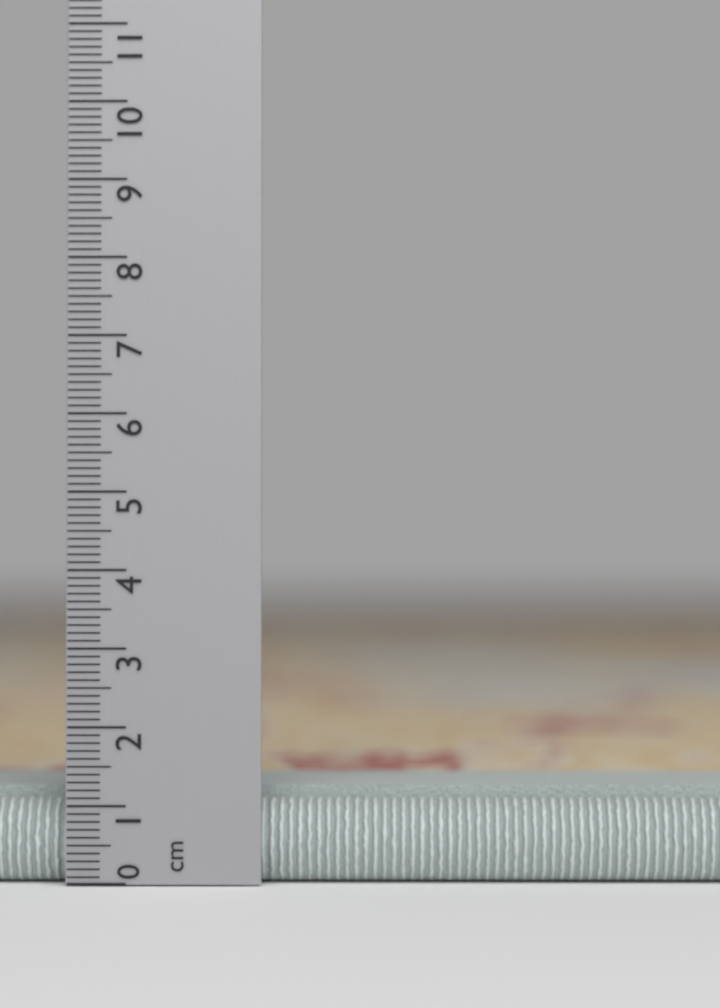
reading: 1.3 cm
